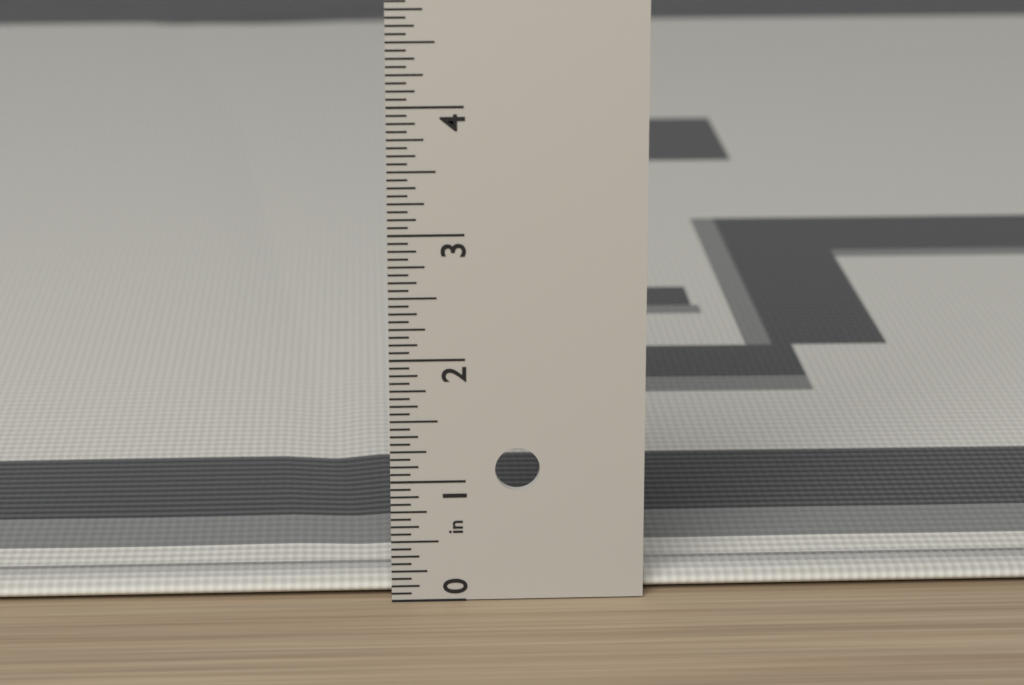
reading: 0.1250 in
